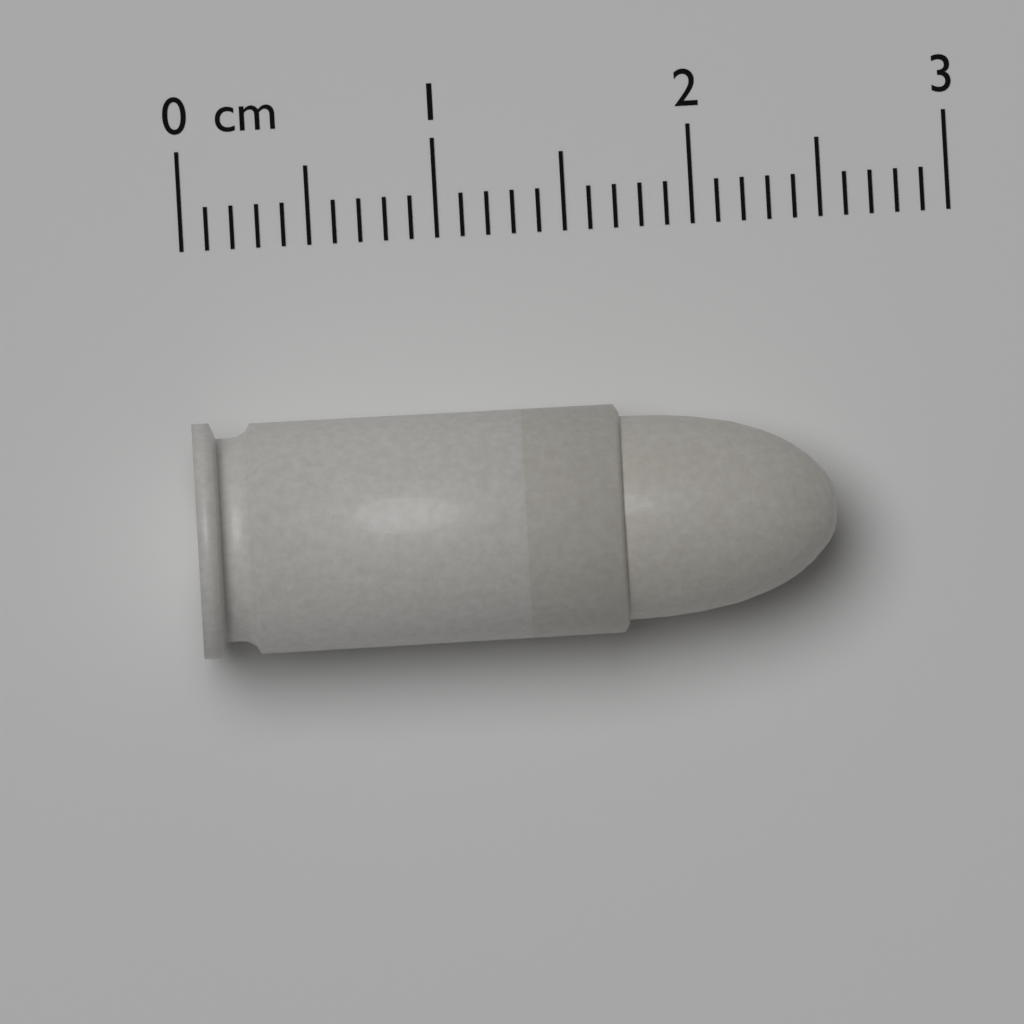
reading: 2.5 cm
